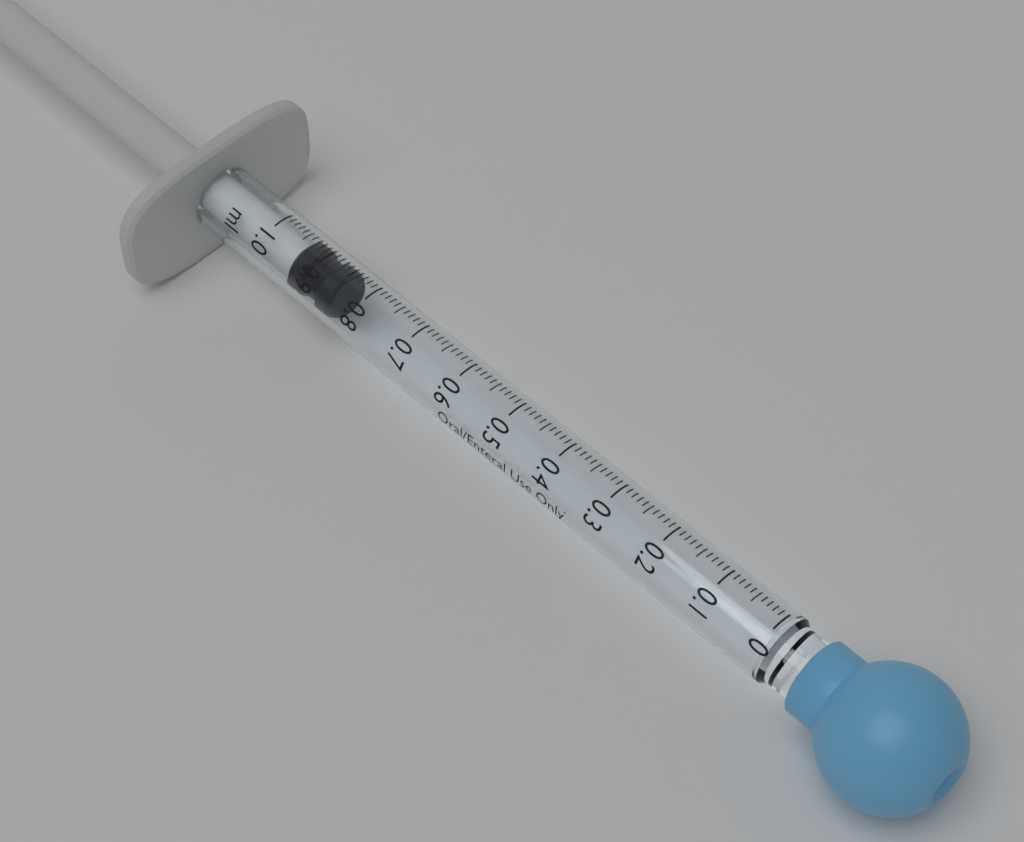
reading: 0.85 ml
